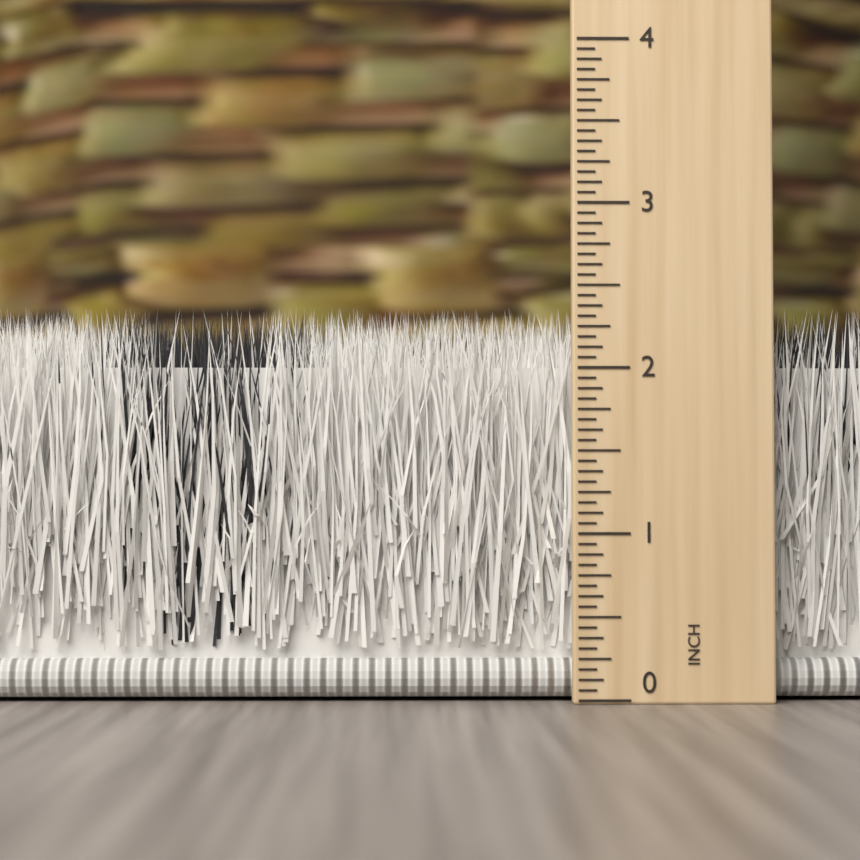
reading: 2.3750 inch
